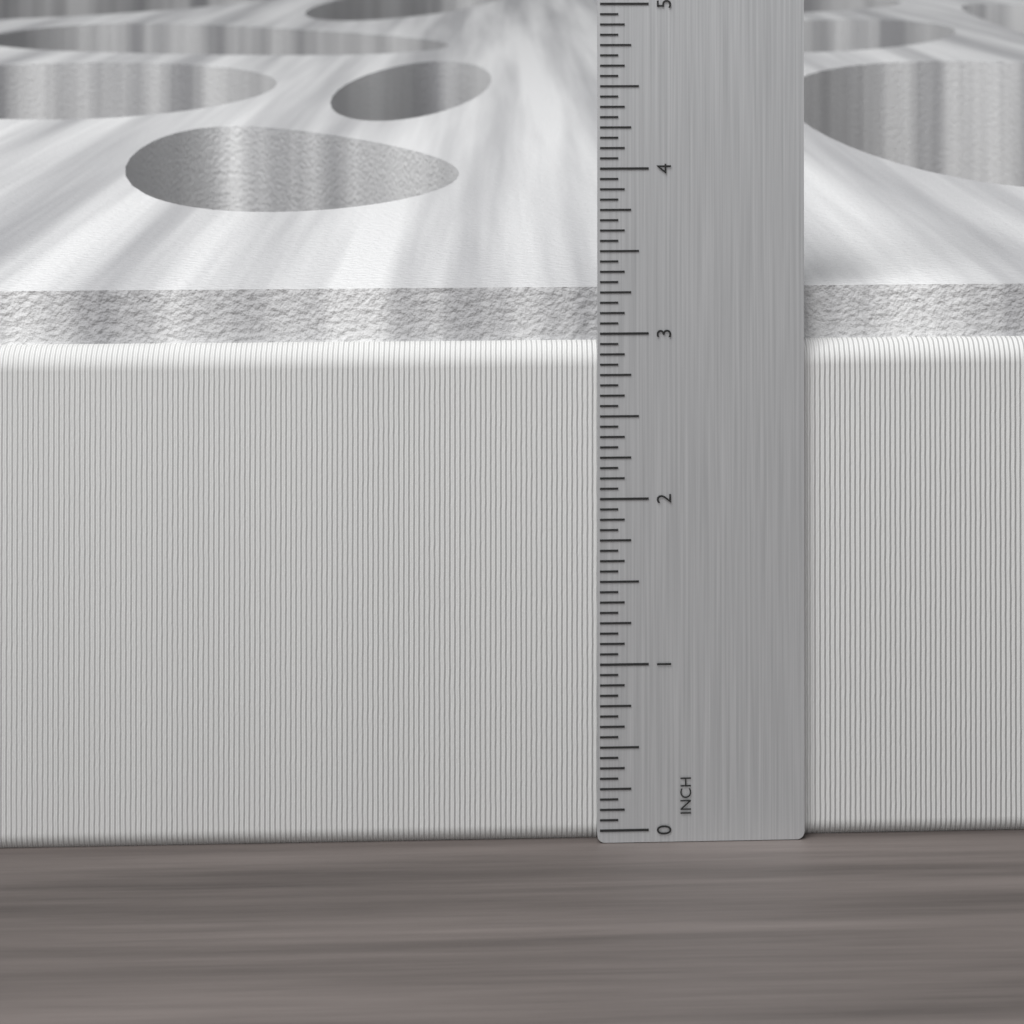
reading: 3.2500 in
